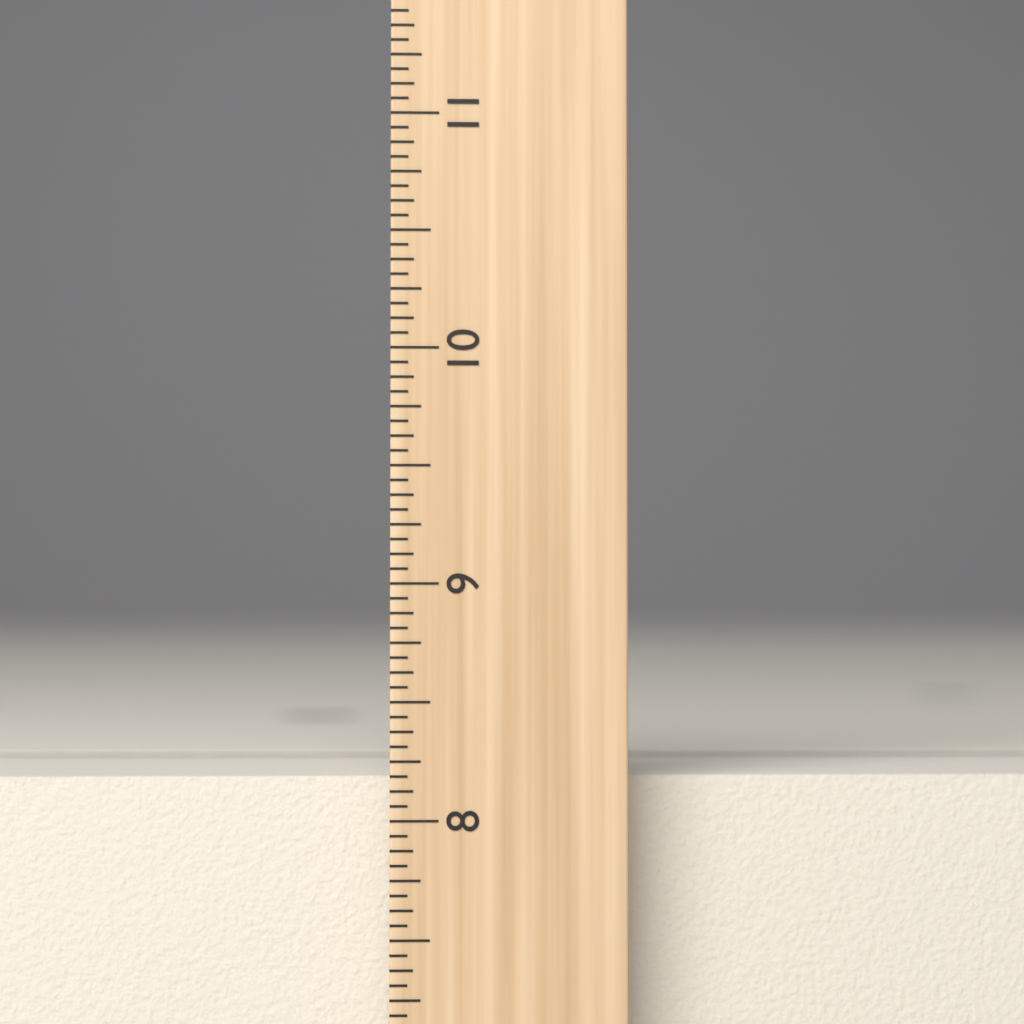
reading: 8.1875 inch
